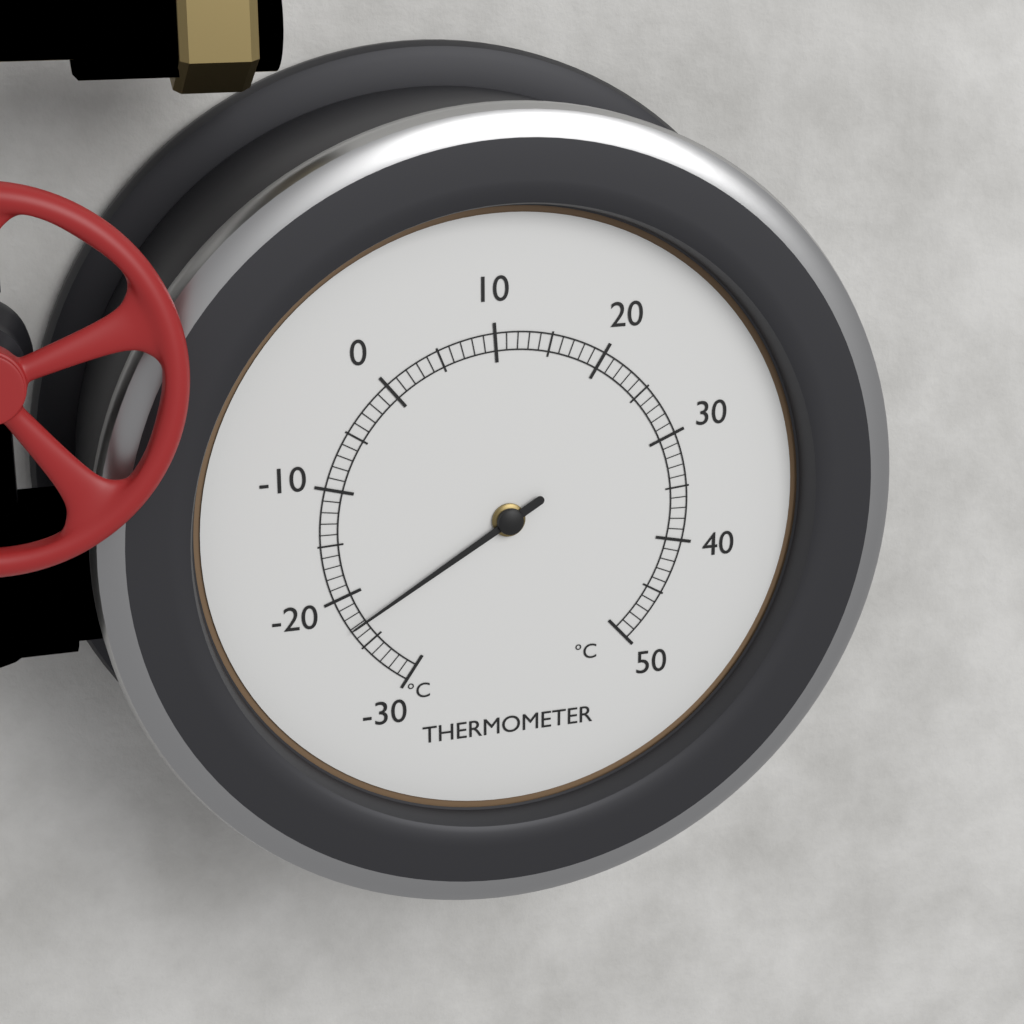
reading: -23 °C
